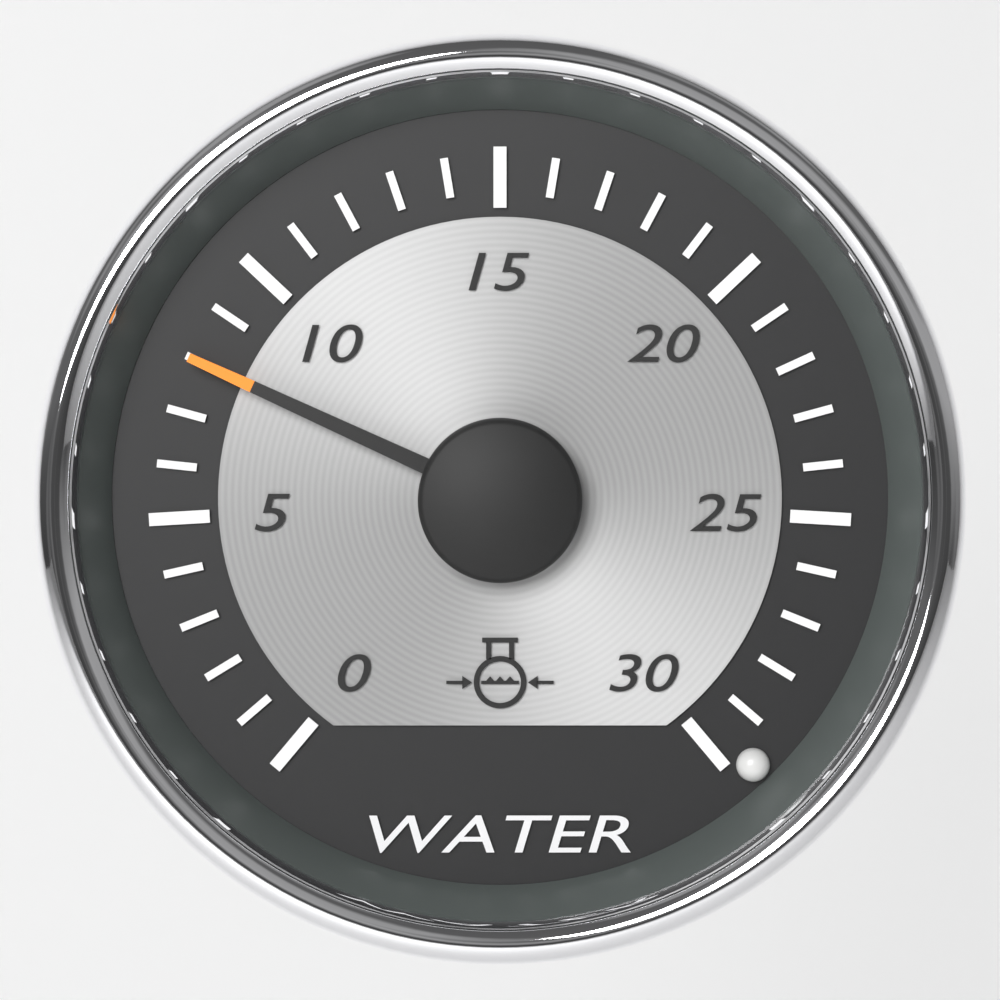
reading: 8 (no unit)
